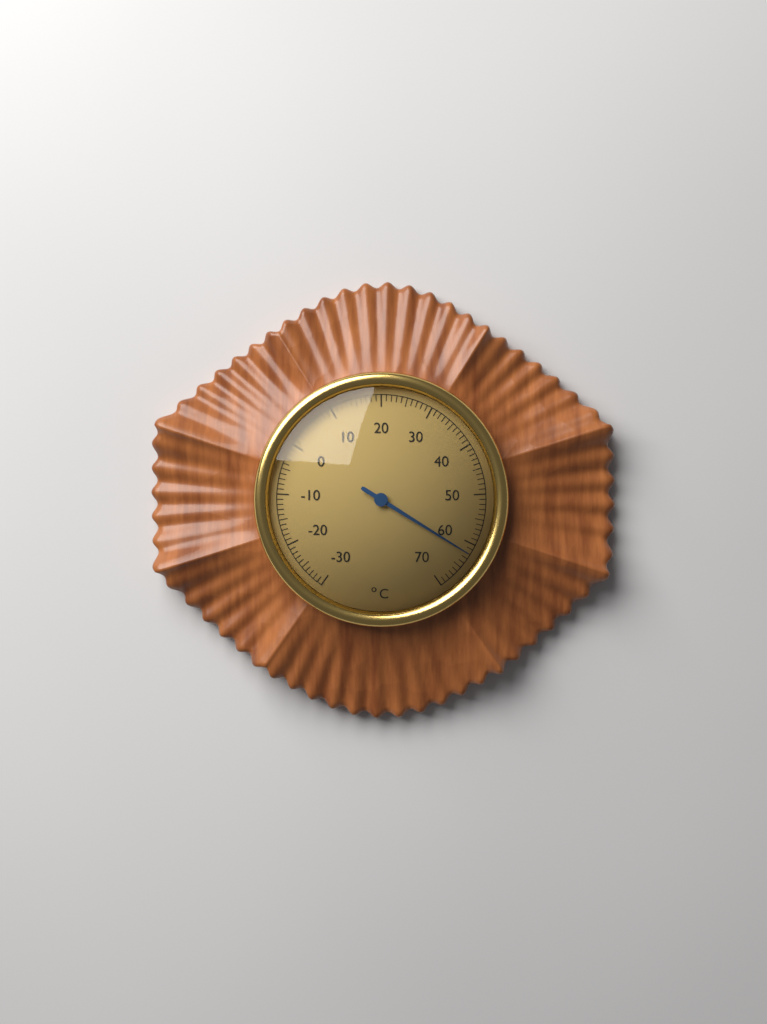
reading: 62 °C
